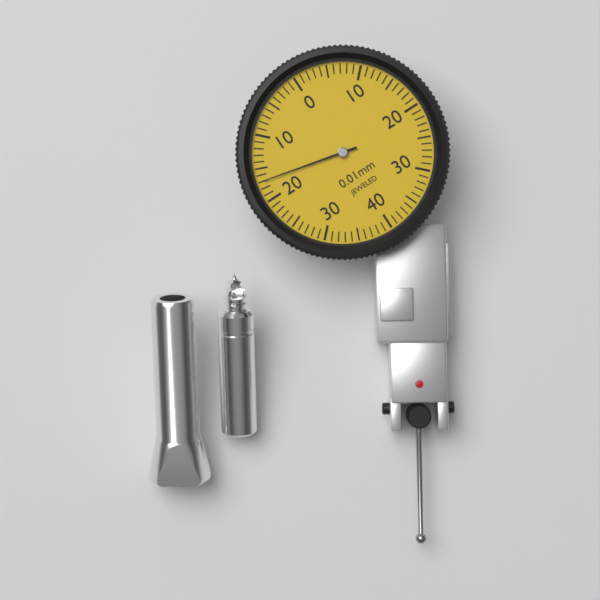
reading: 0.17 mm
